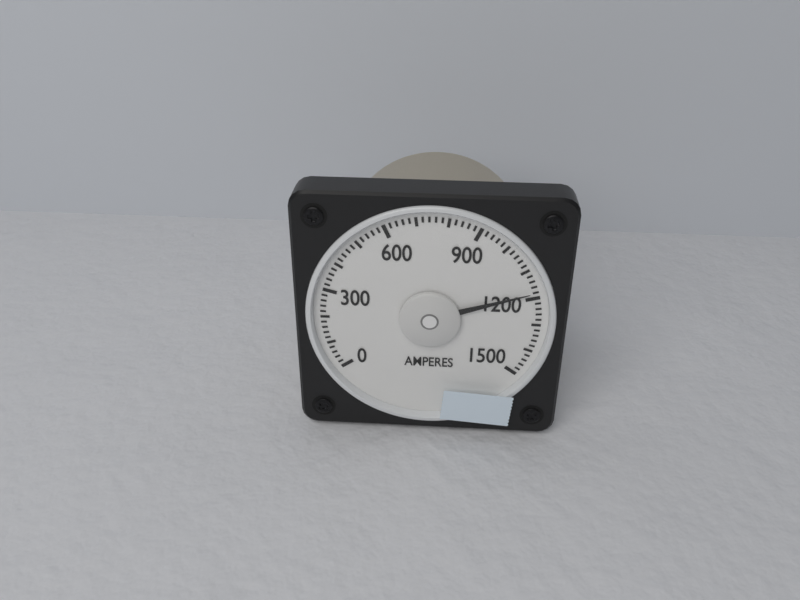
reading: 1180 A
